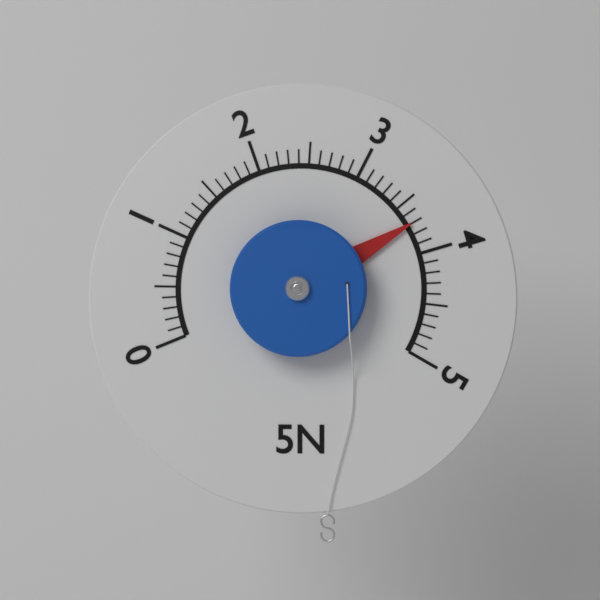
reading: 3.7 N
